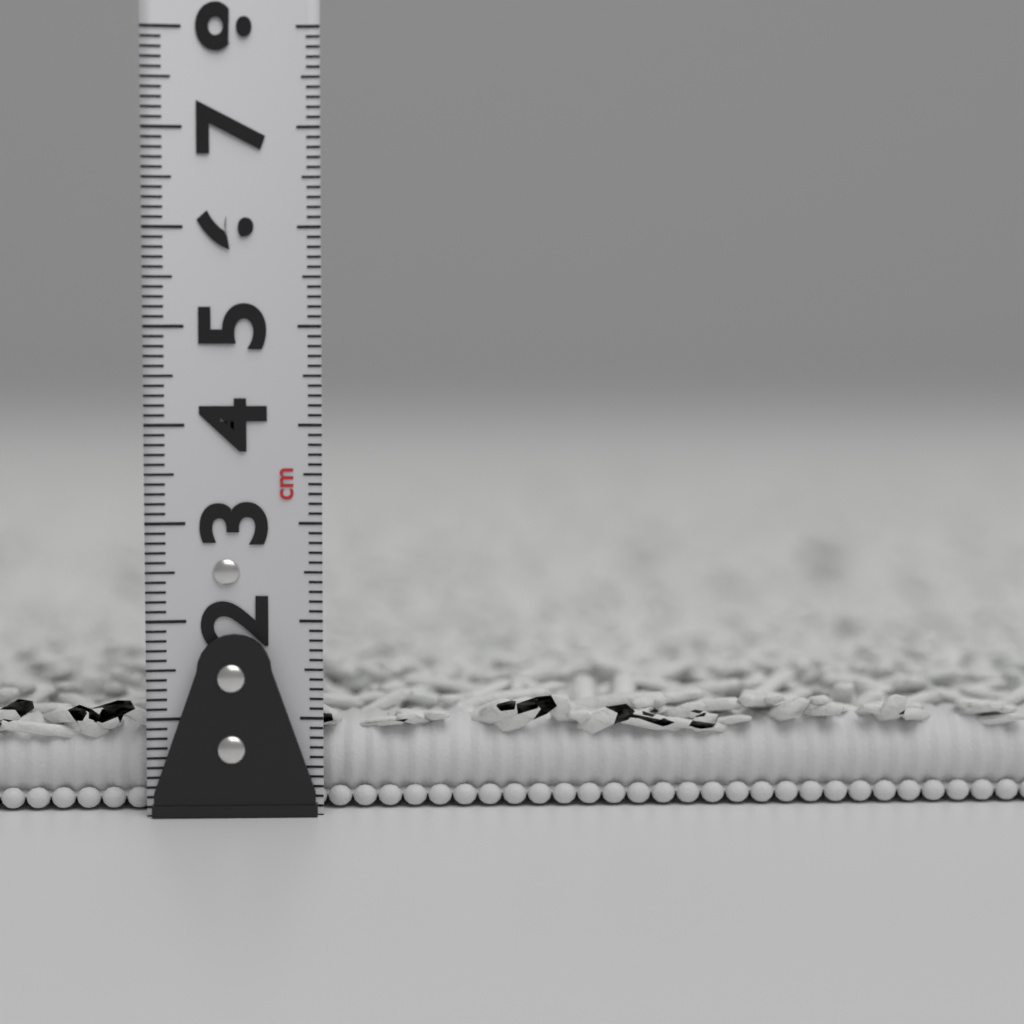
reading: 1.2 cm
